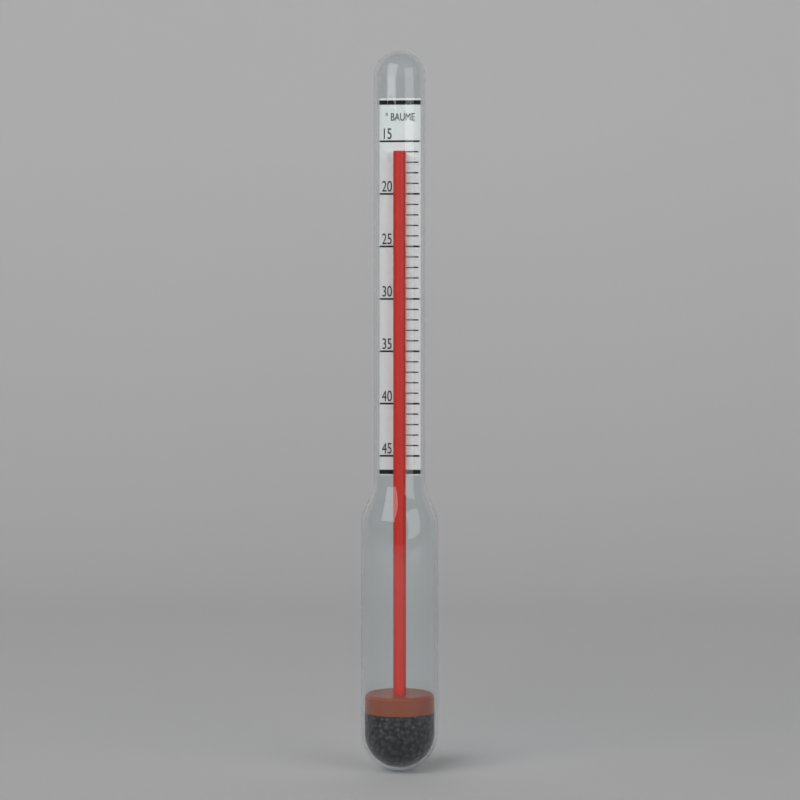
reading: 16 °Baumé
